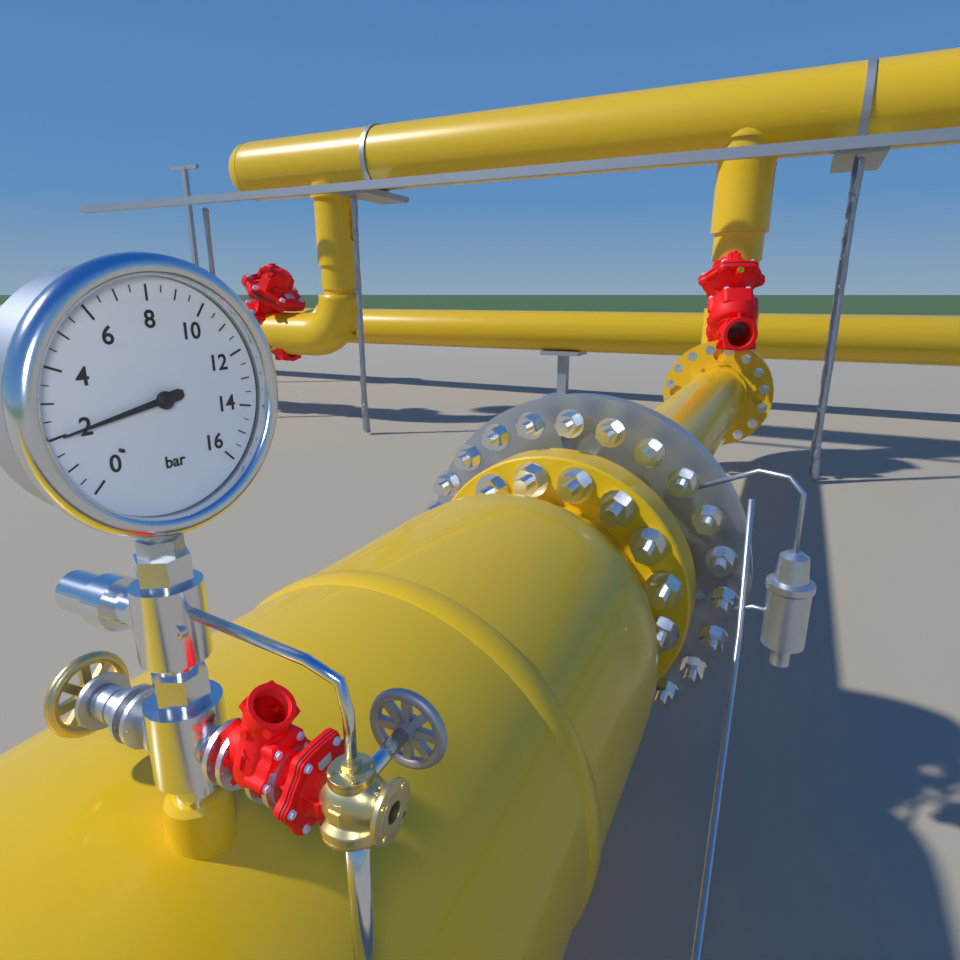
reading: 2.0 bar
